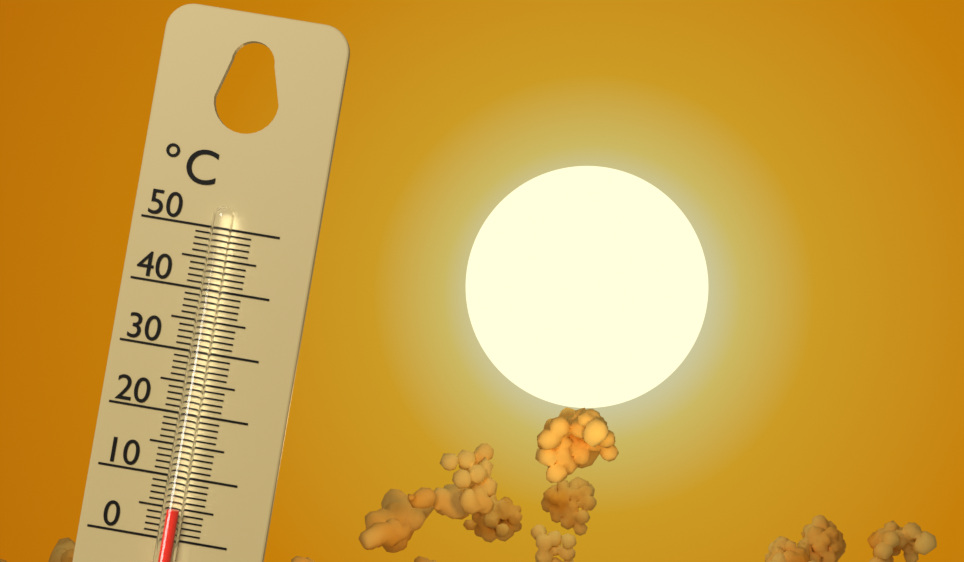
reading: 5 °C
